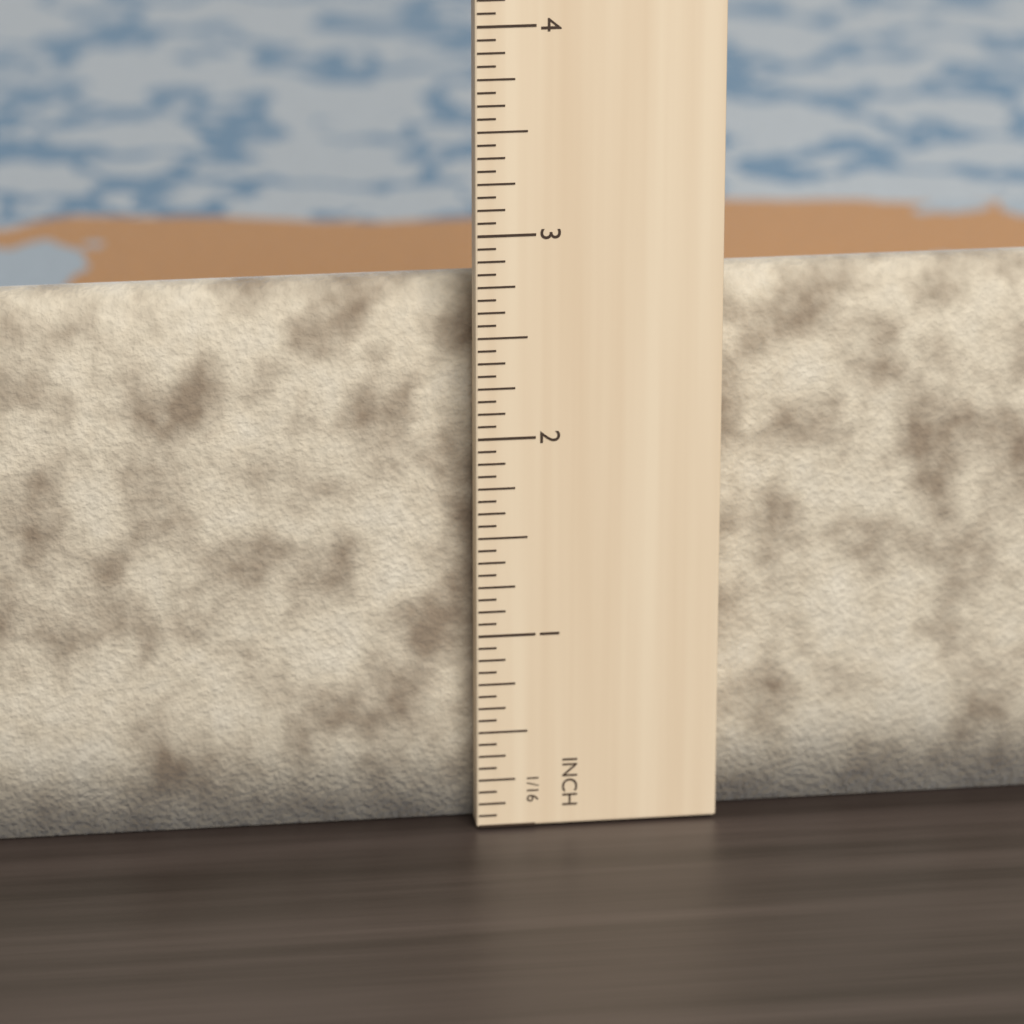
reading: 2.6875 in
